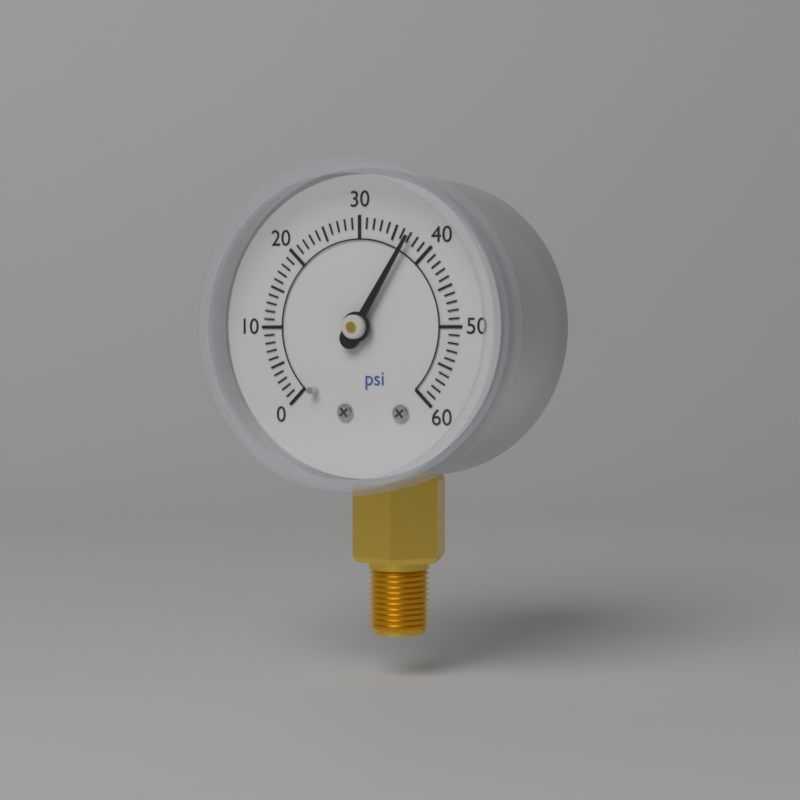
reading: 37 psi
